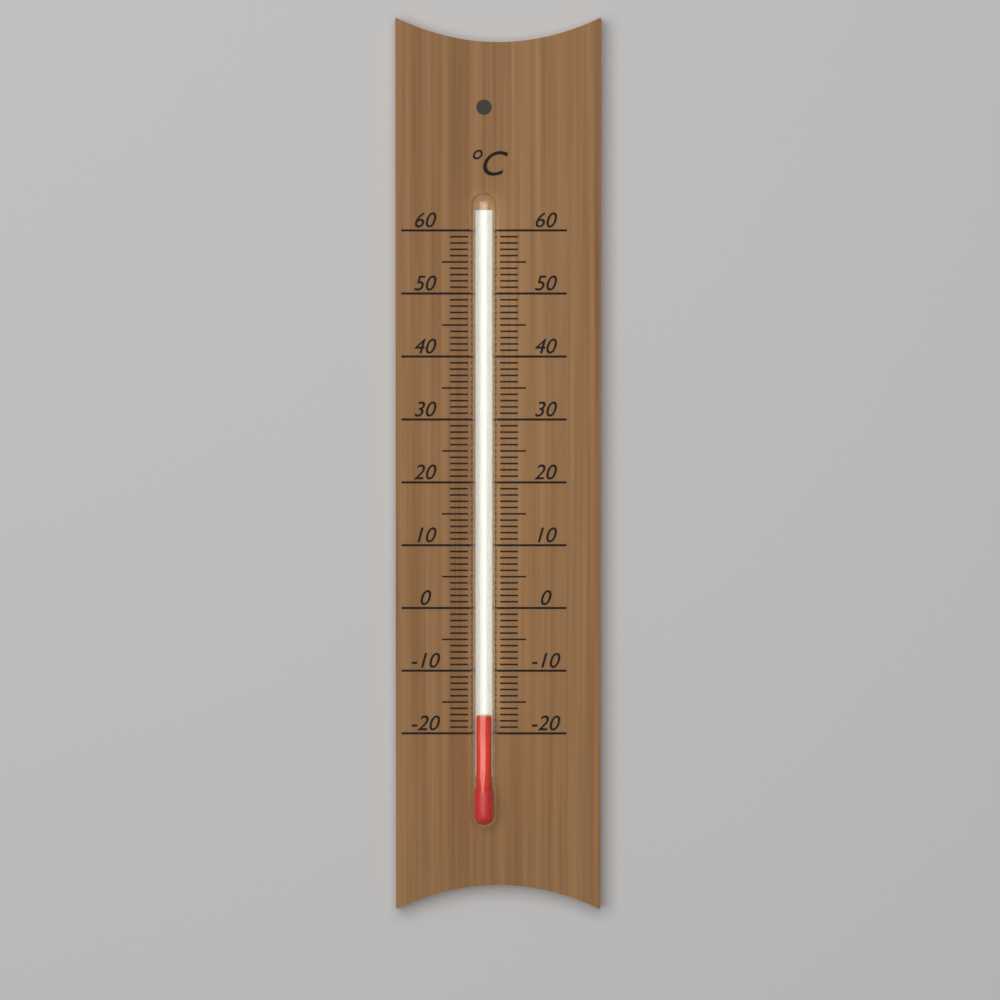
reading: -17 °C
